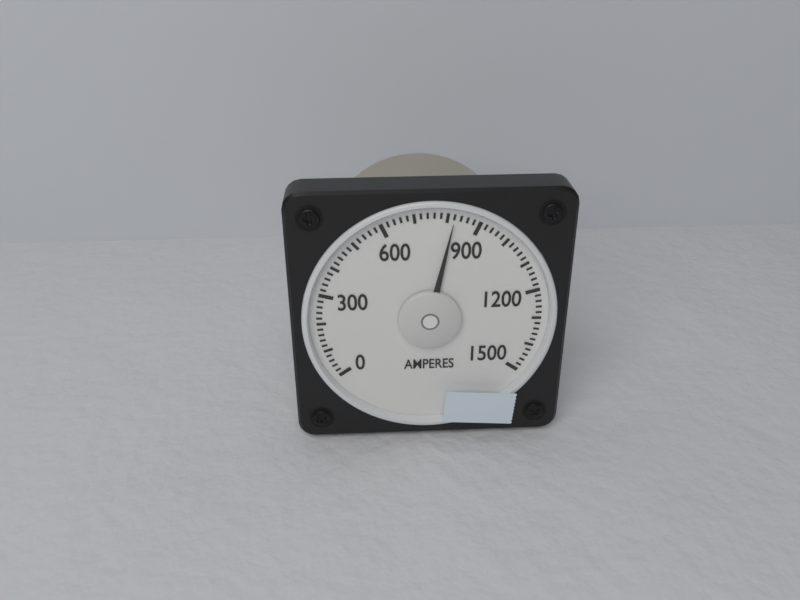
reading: 820 A
